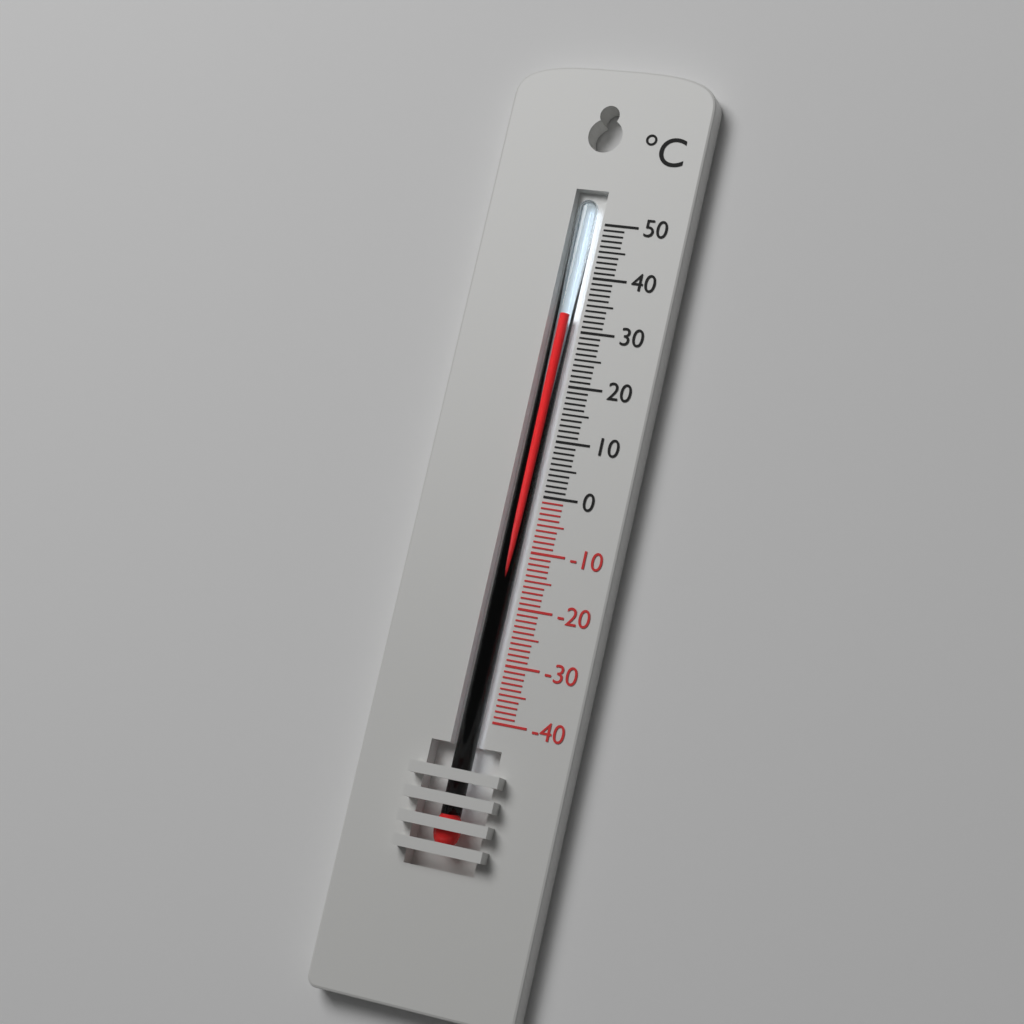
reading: 33 °C
